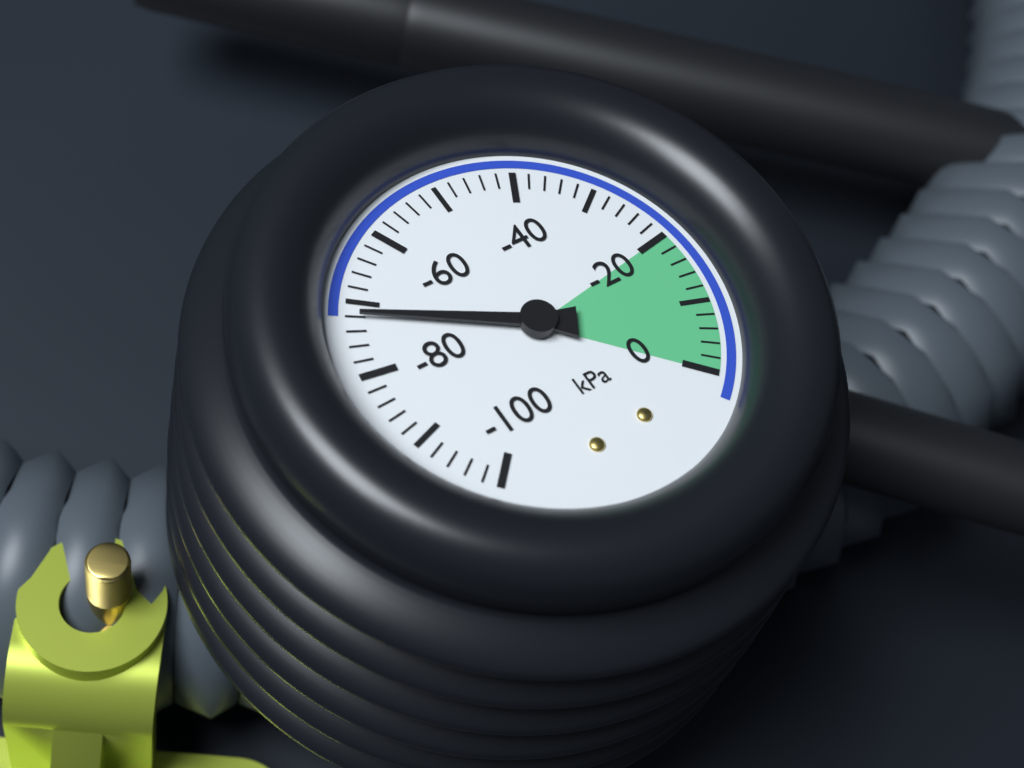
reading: -72 kPa
